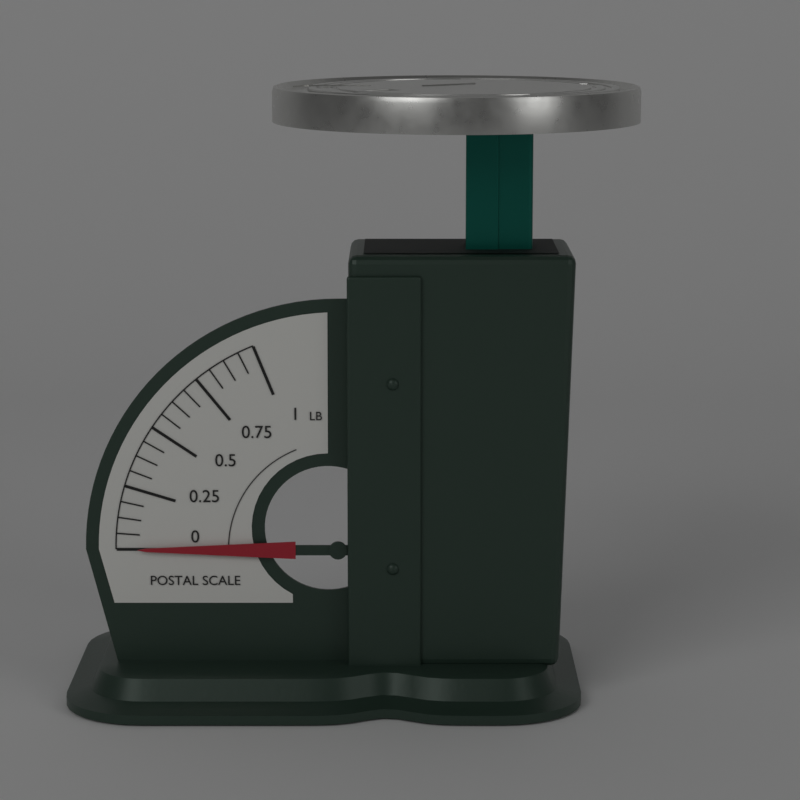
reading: 0.0000 lb
